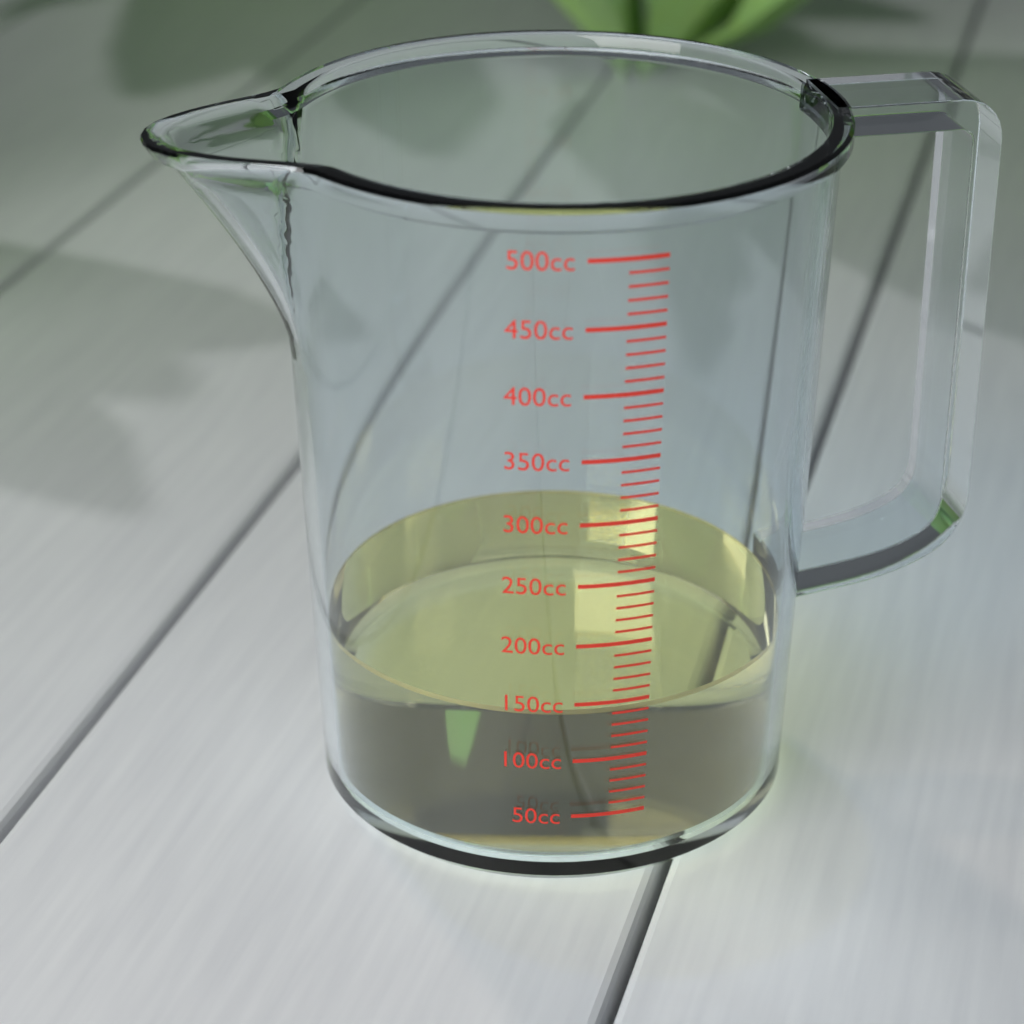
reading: 140 cc
